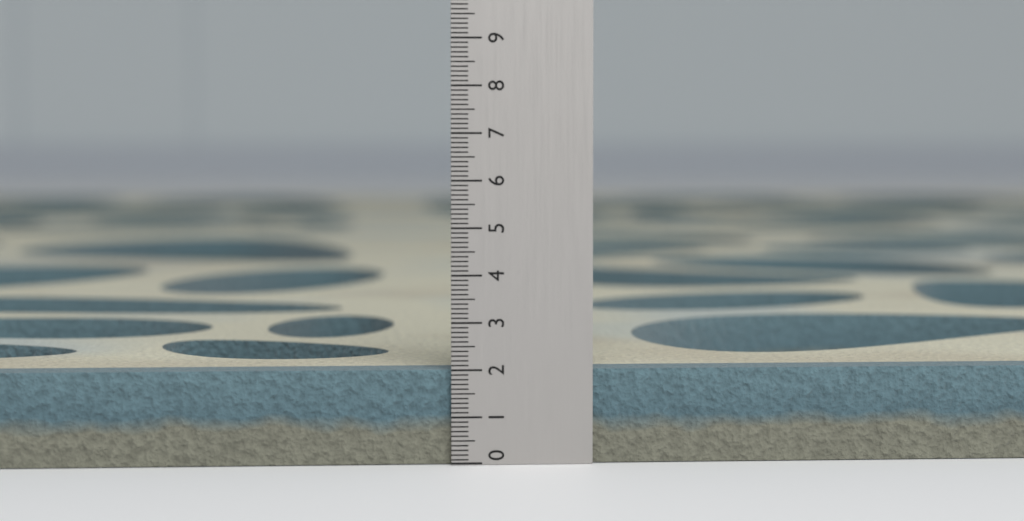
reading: 2.0 (no unit)
